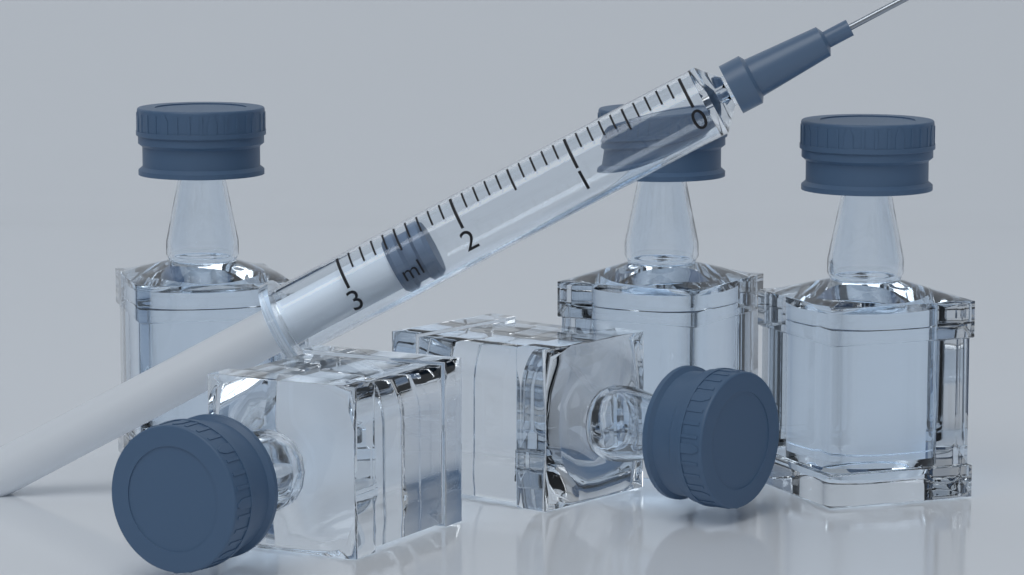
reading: 2.3 ml
